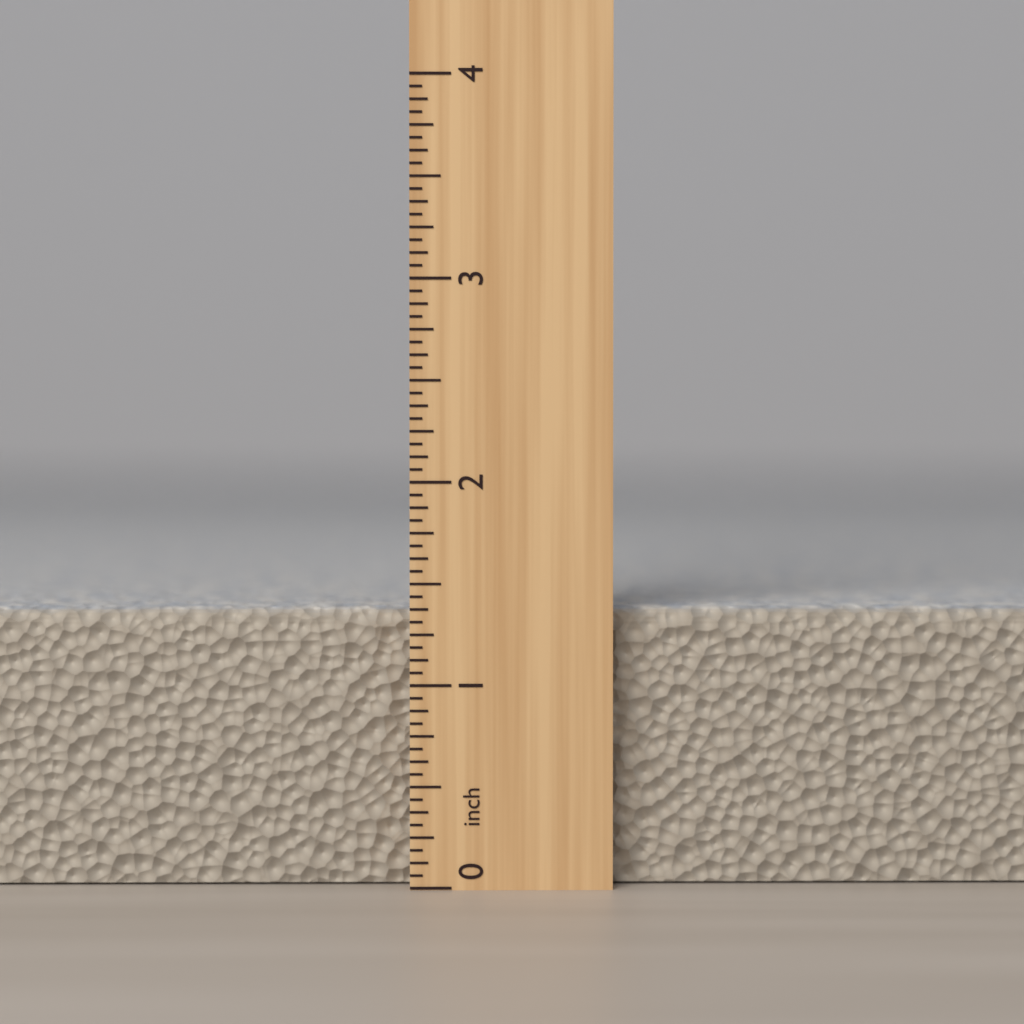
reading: 1.3750 inch
